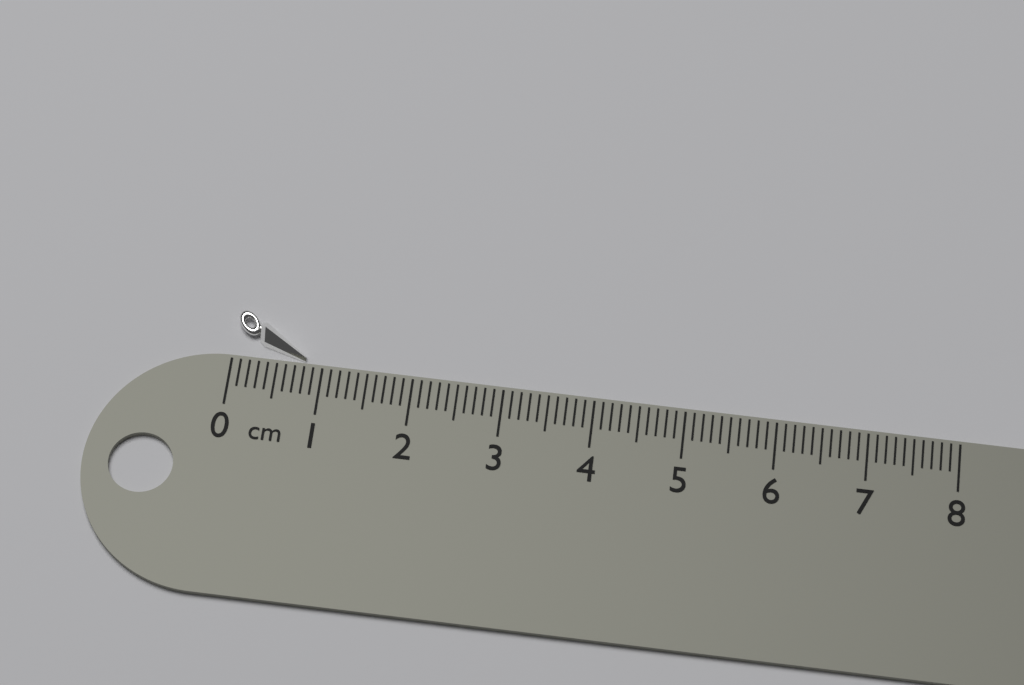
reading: 0.8 cm
